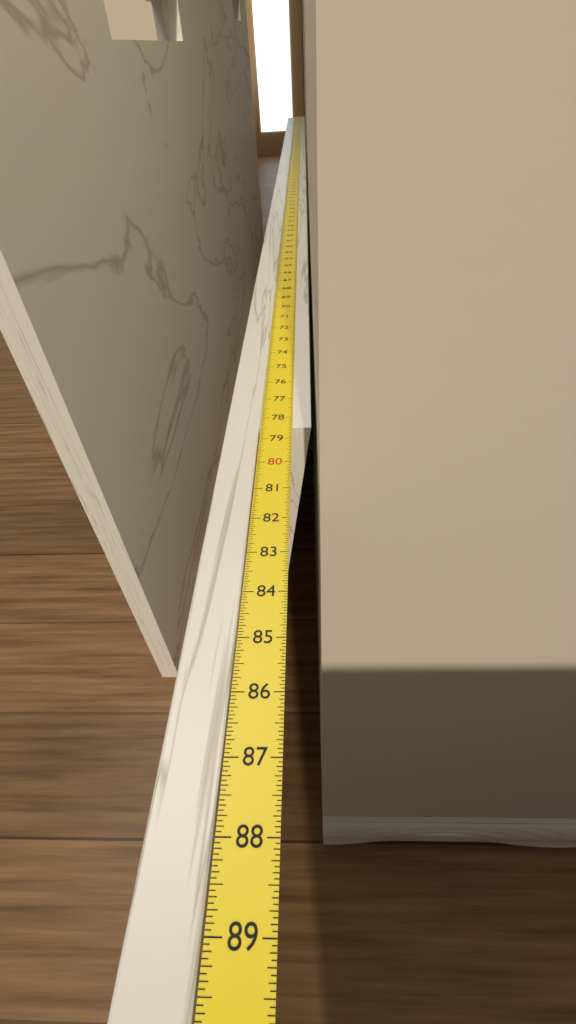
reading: 78.5000 in
